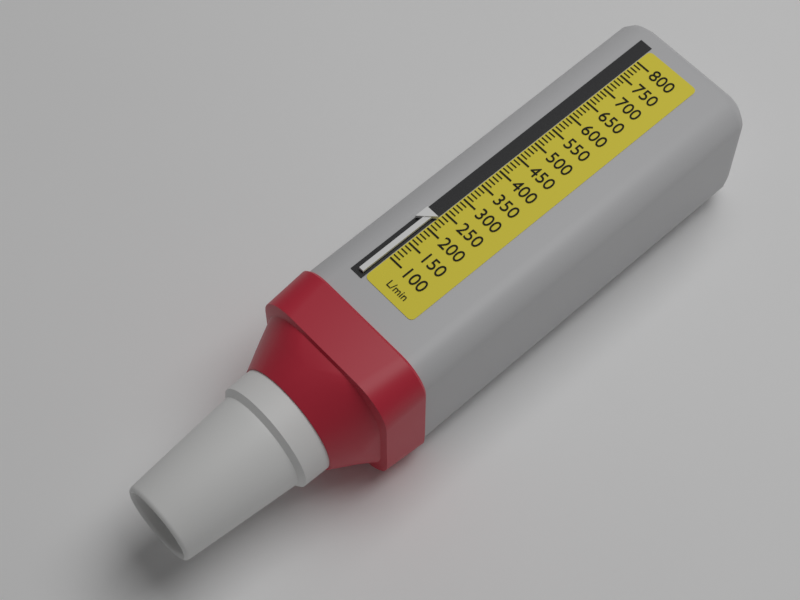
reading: 230 L/min
